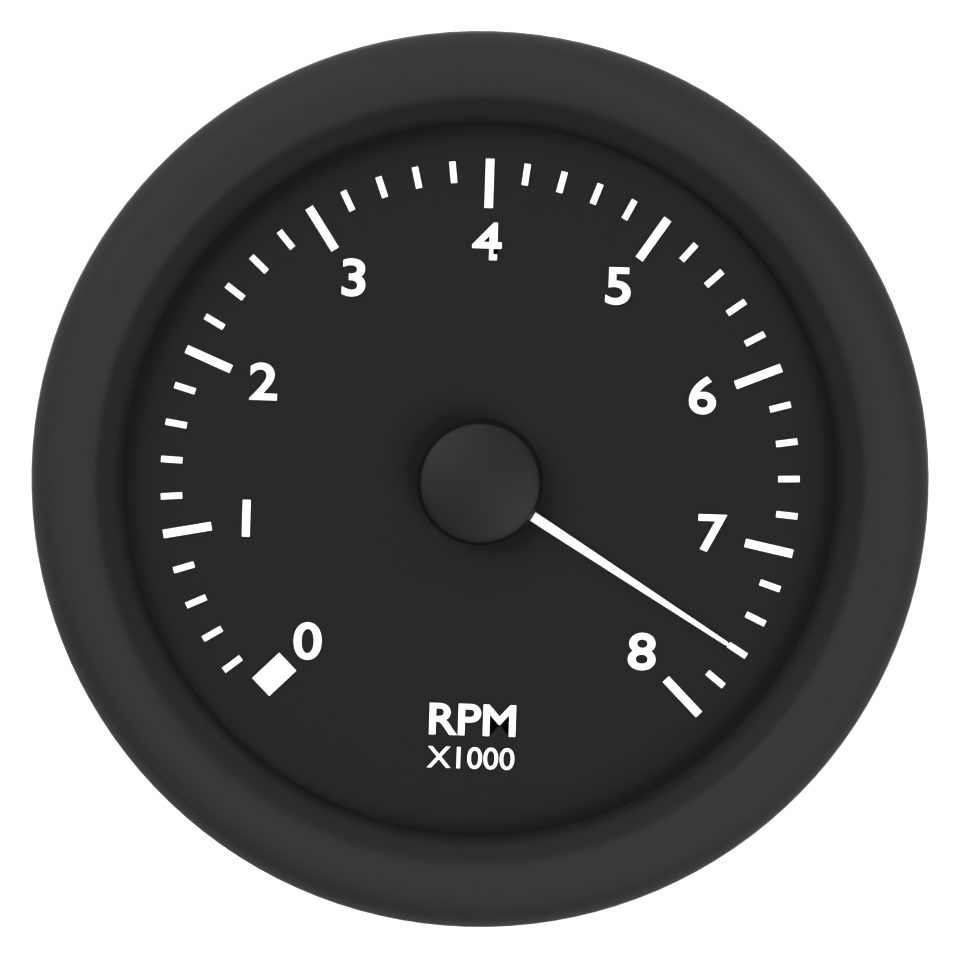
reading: 7.6 RPM x1000
